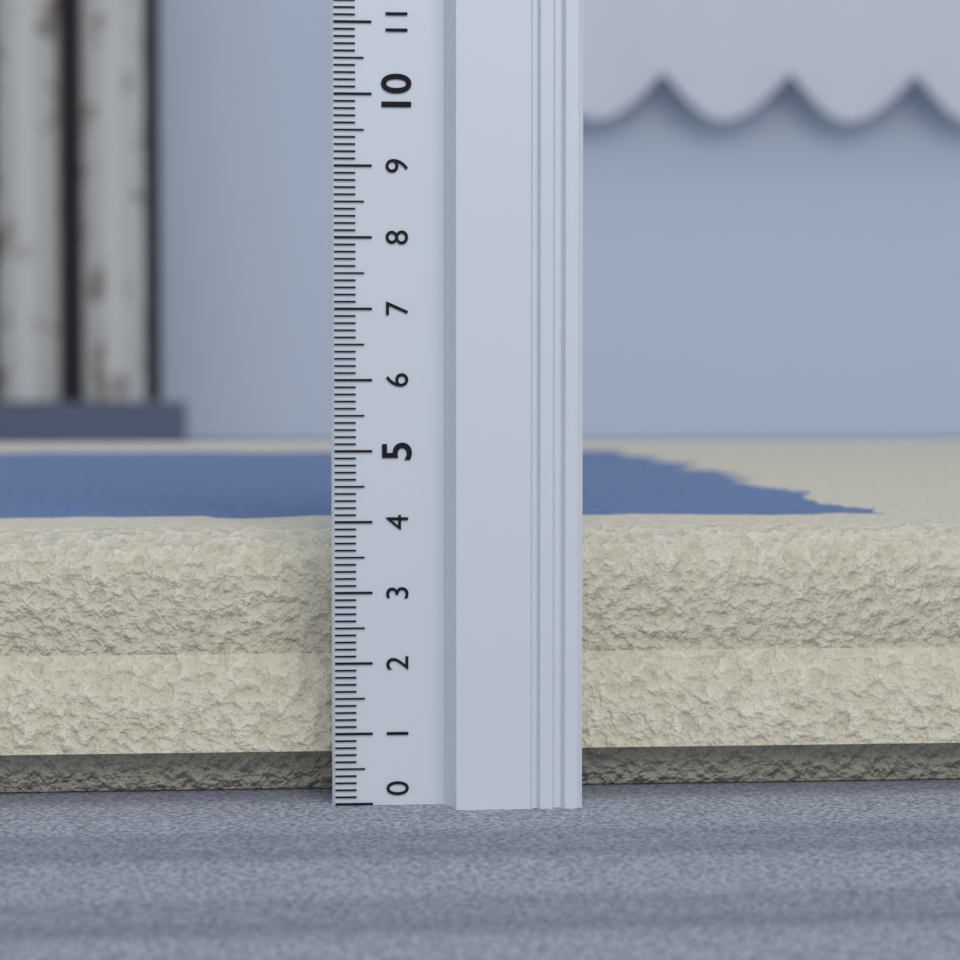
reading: 3.8 (no unit)
